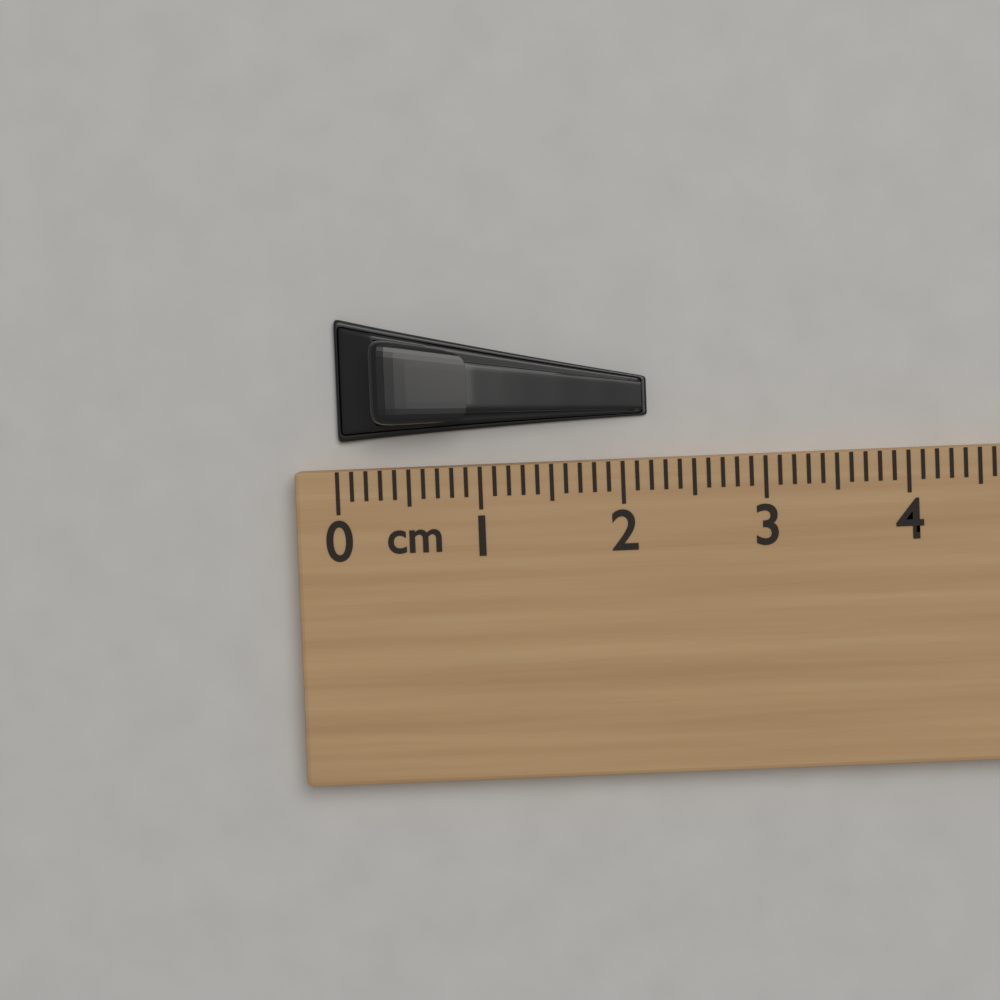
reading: 2.2 cm
